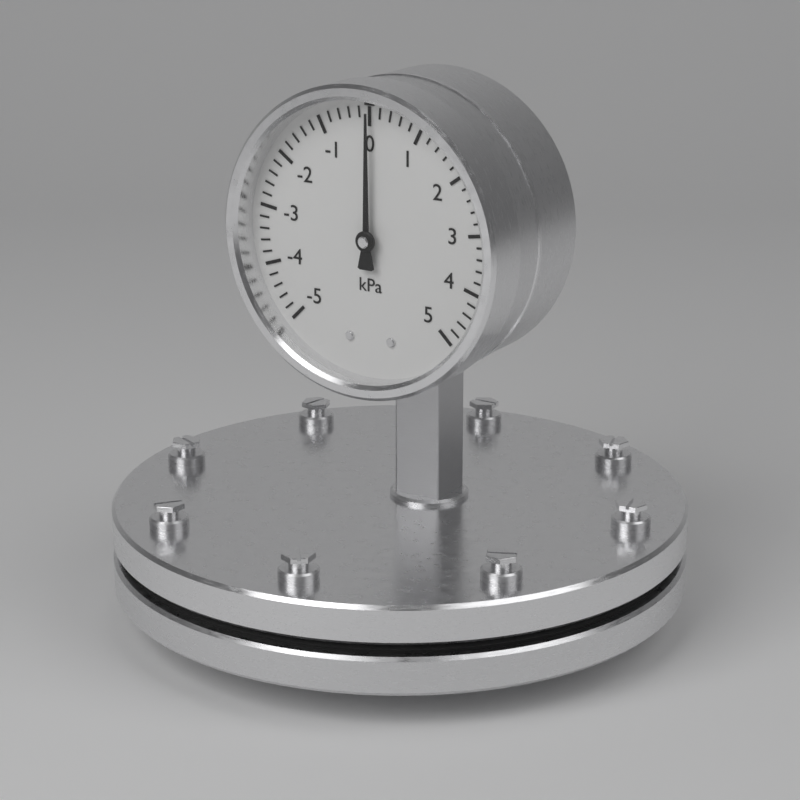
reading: 0.0 kPa
